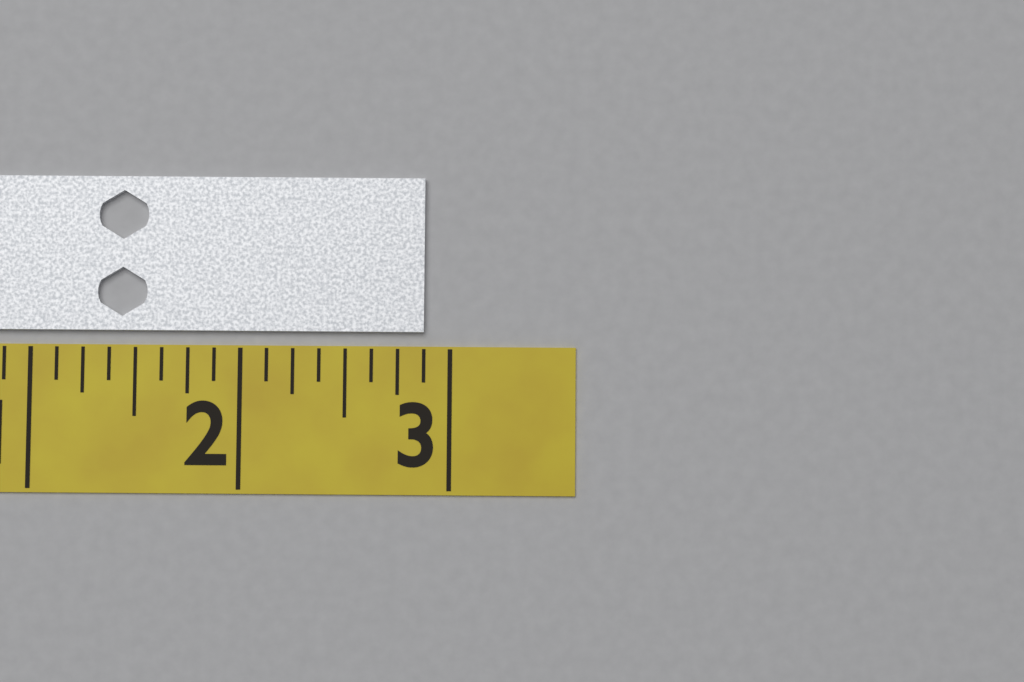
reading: 2.875 (no unit)
